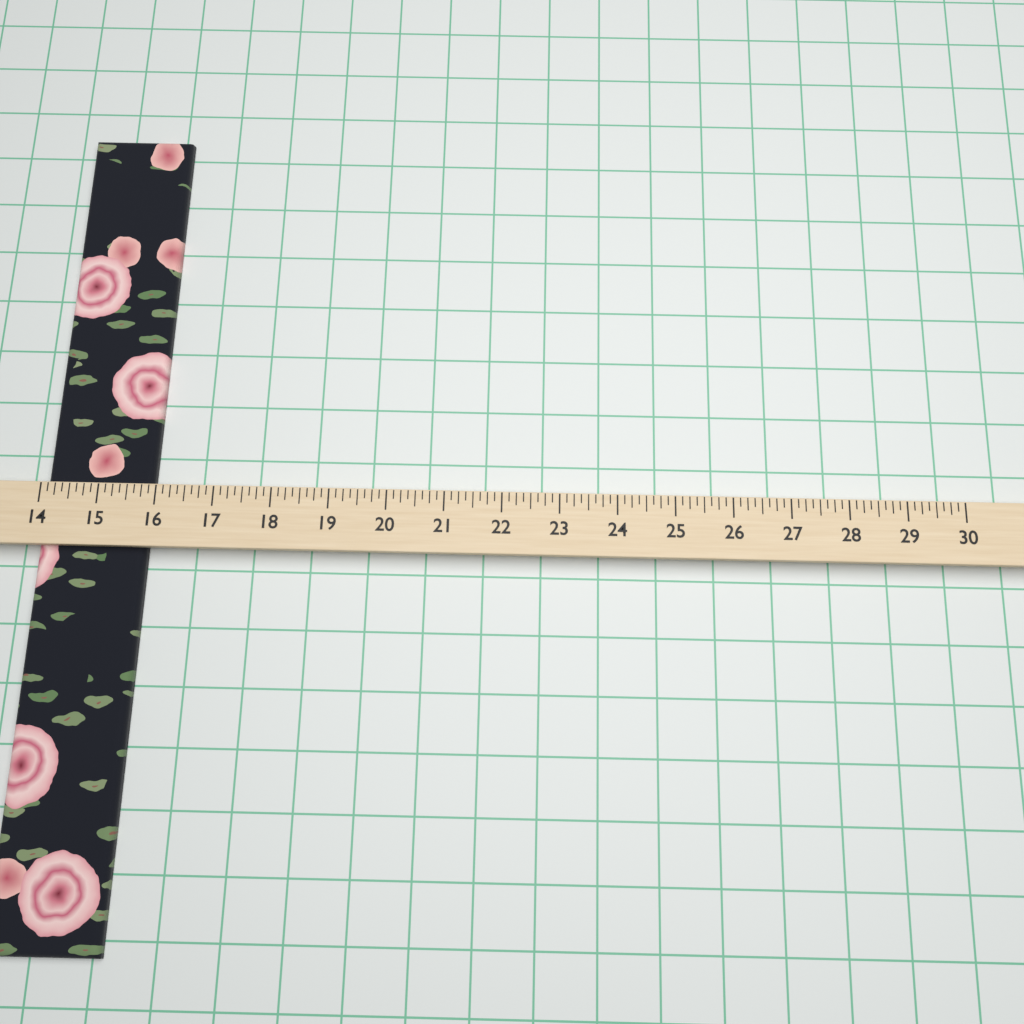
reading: 15.875 (no unit)
